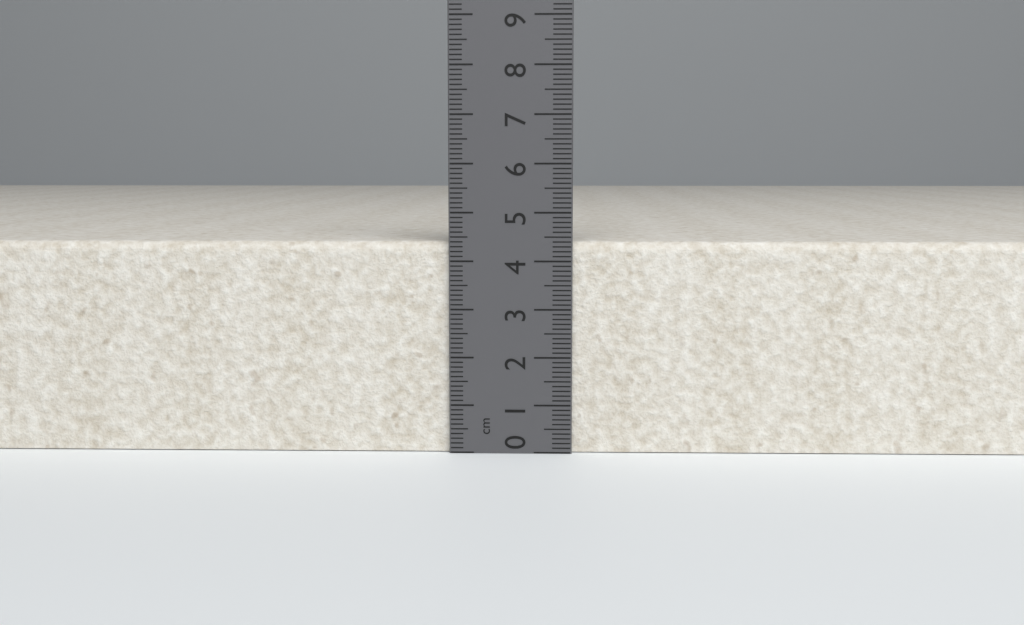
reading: 4.4 cm
